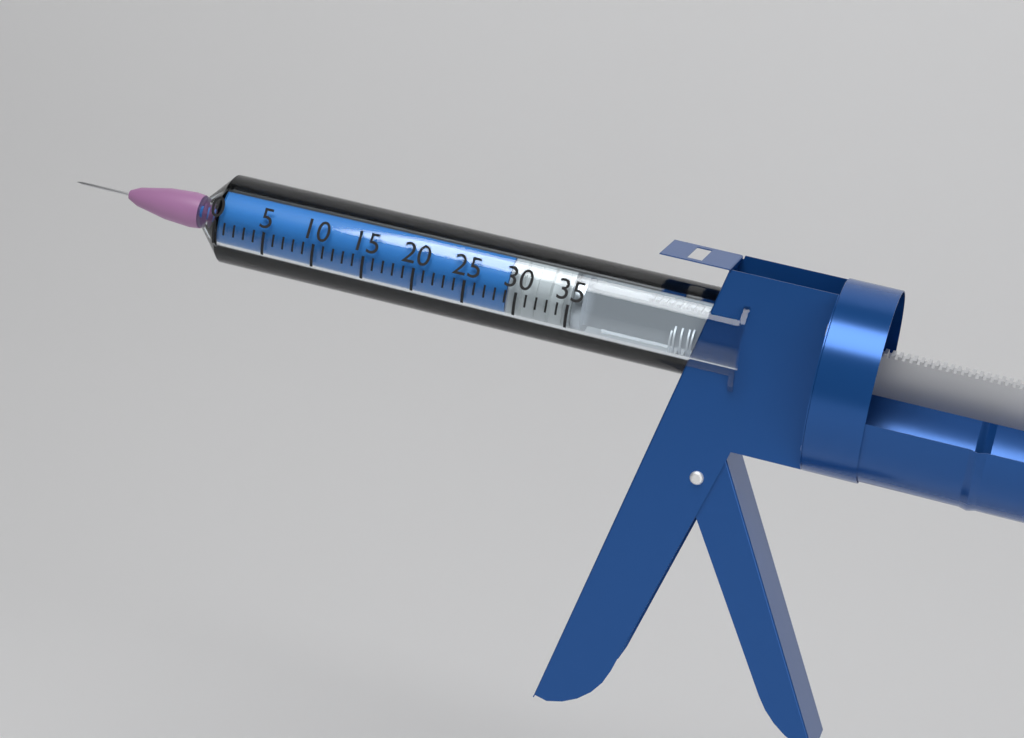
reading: 29 (no unit)
